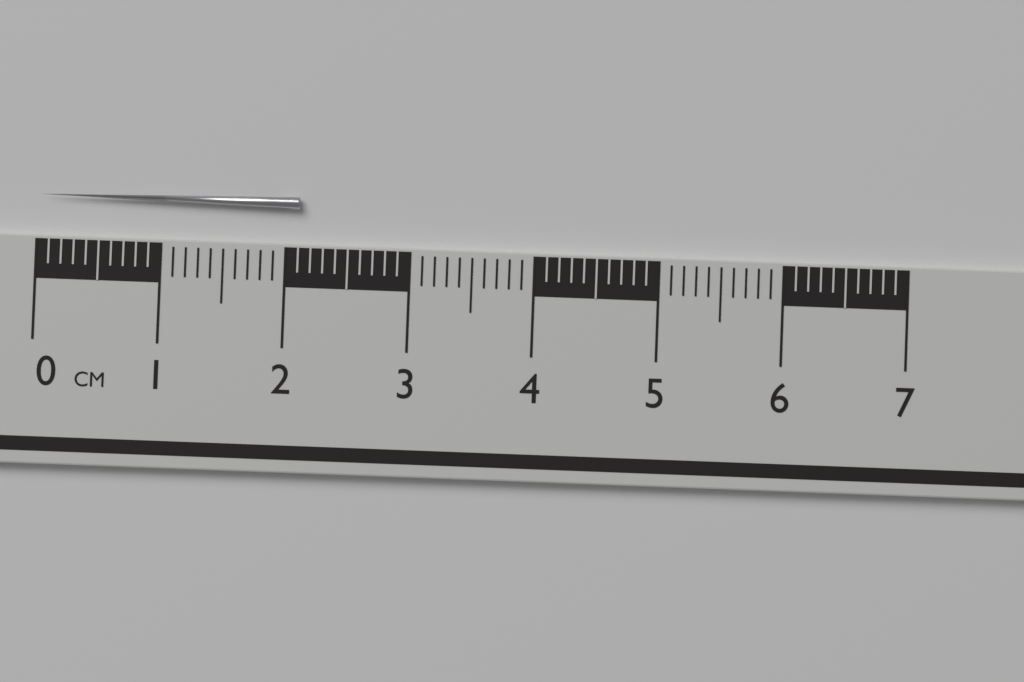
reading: 2.1 cm
